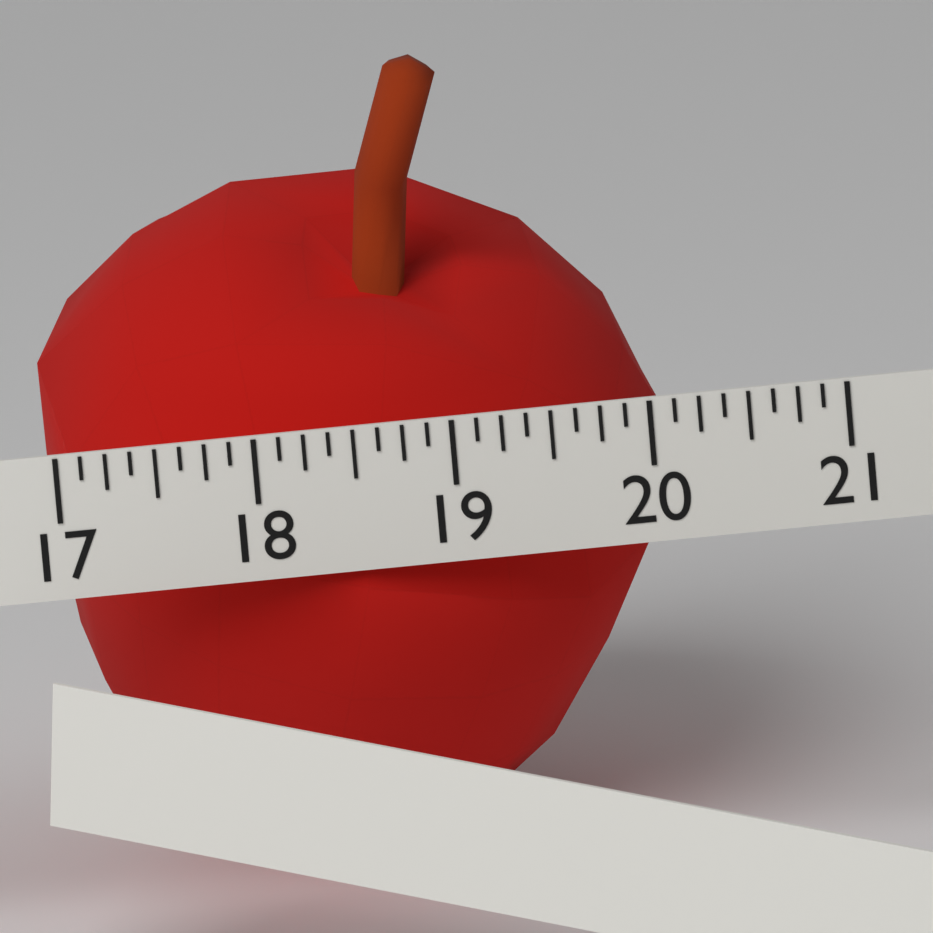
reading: 20.250 (no unit)
